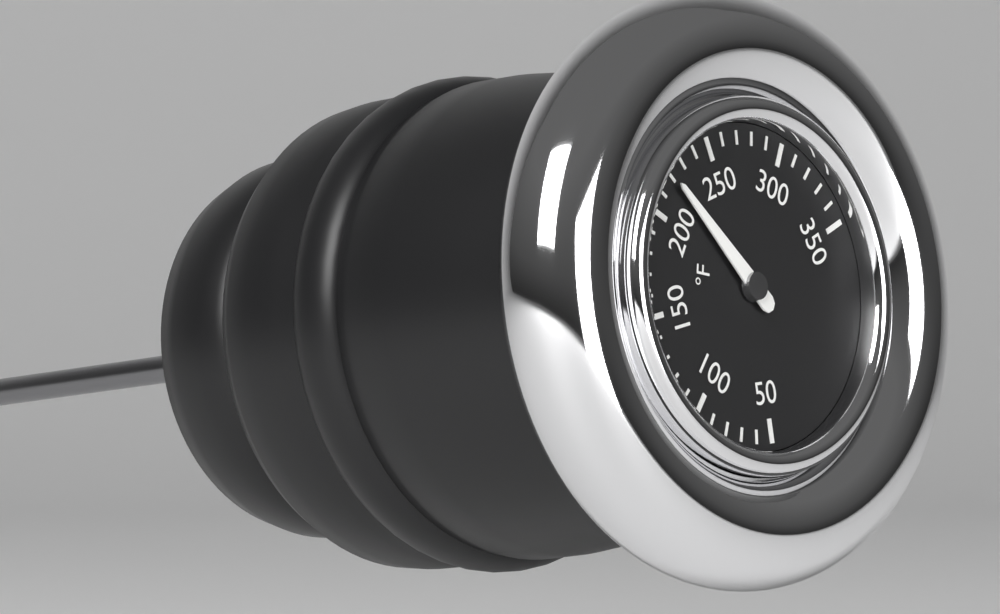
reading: 220 °F
